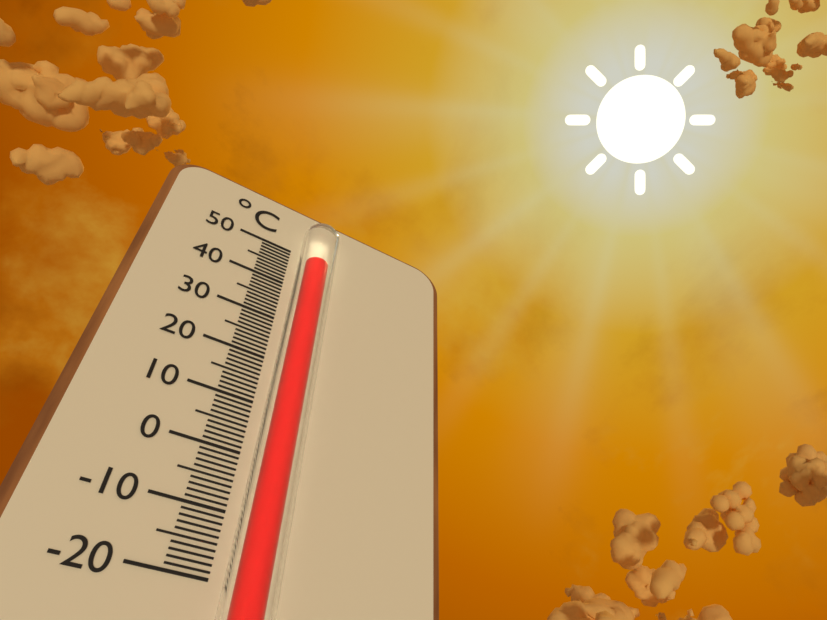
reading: 44 °C
